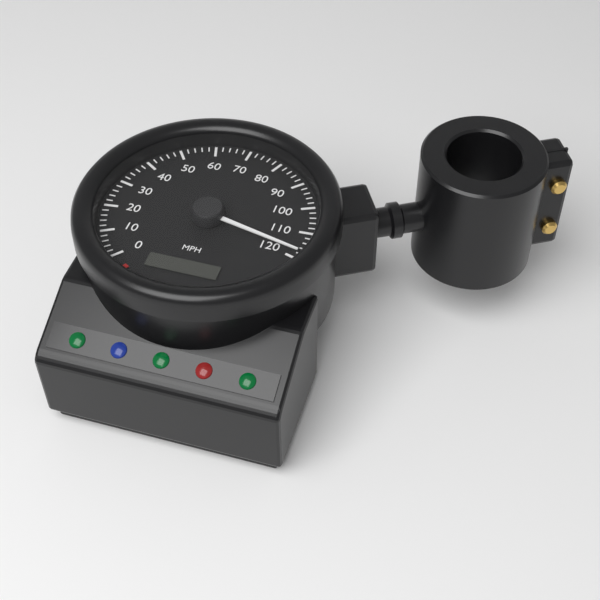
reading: 118 mph
